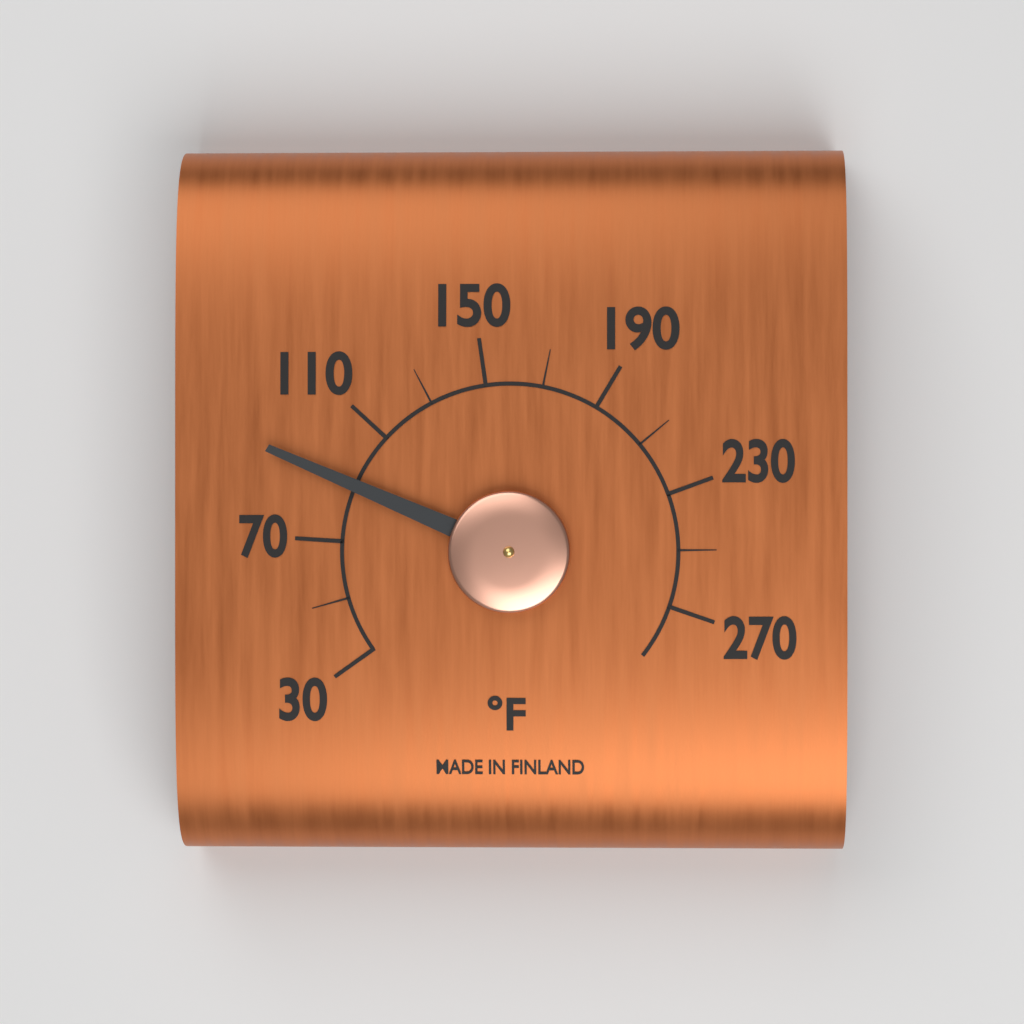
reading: 90 °F
